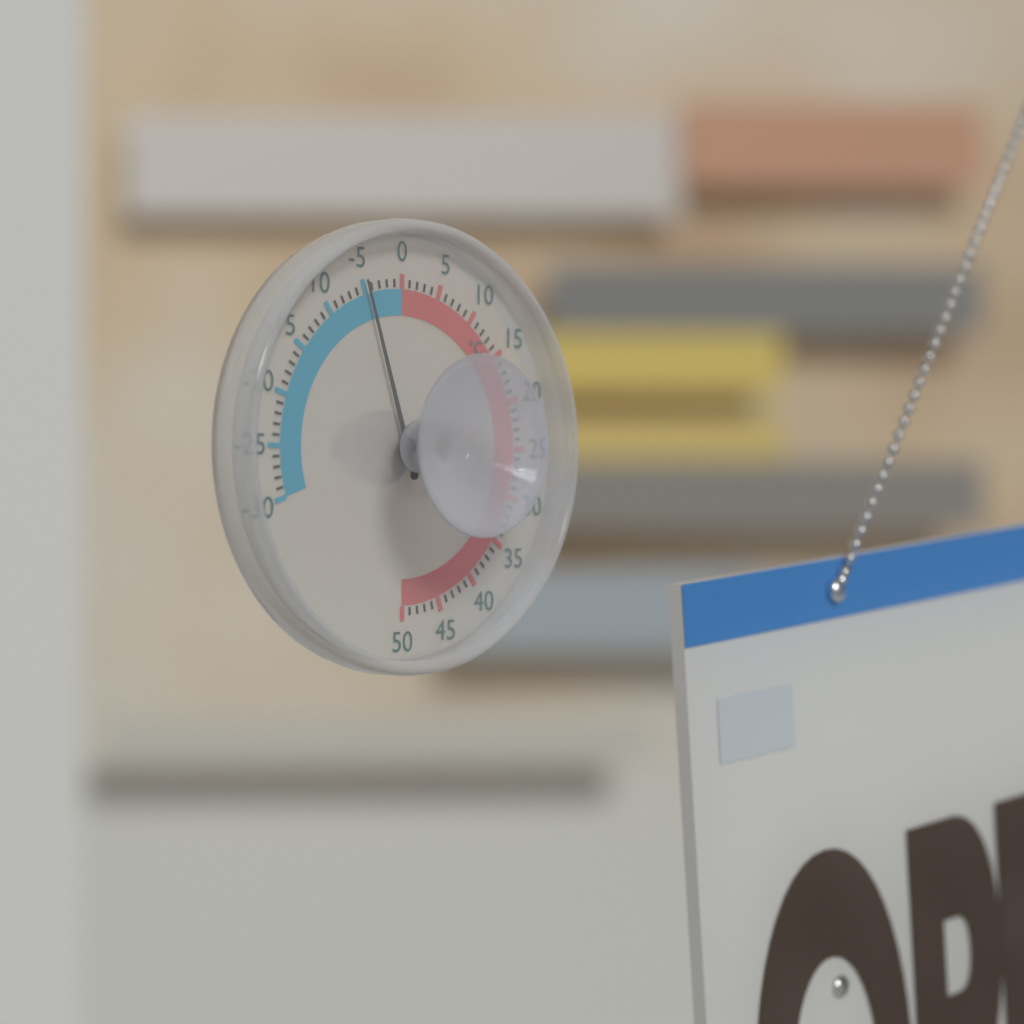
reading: -5 °C
